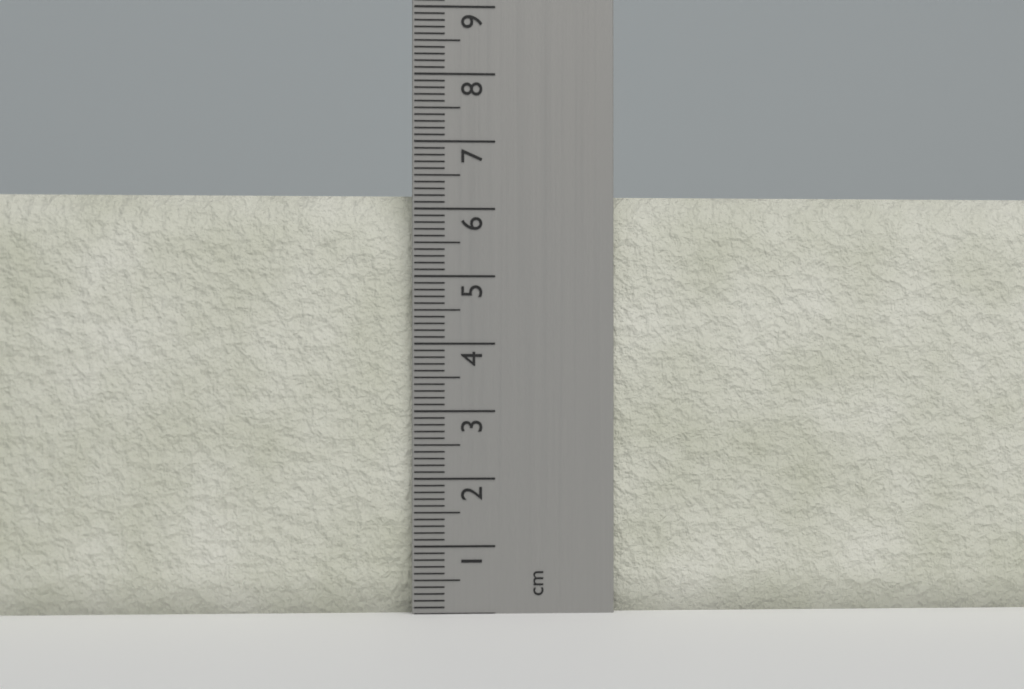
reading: 6.2 cm
